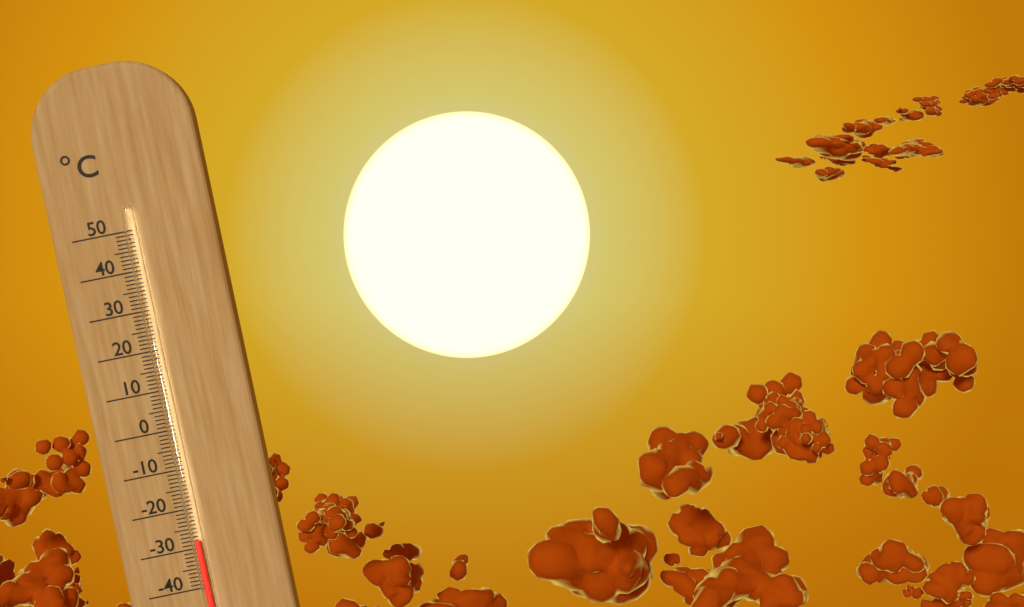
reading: -28 °C
